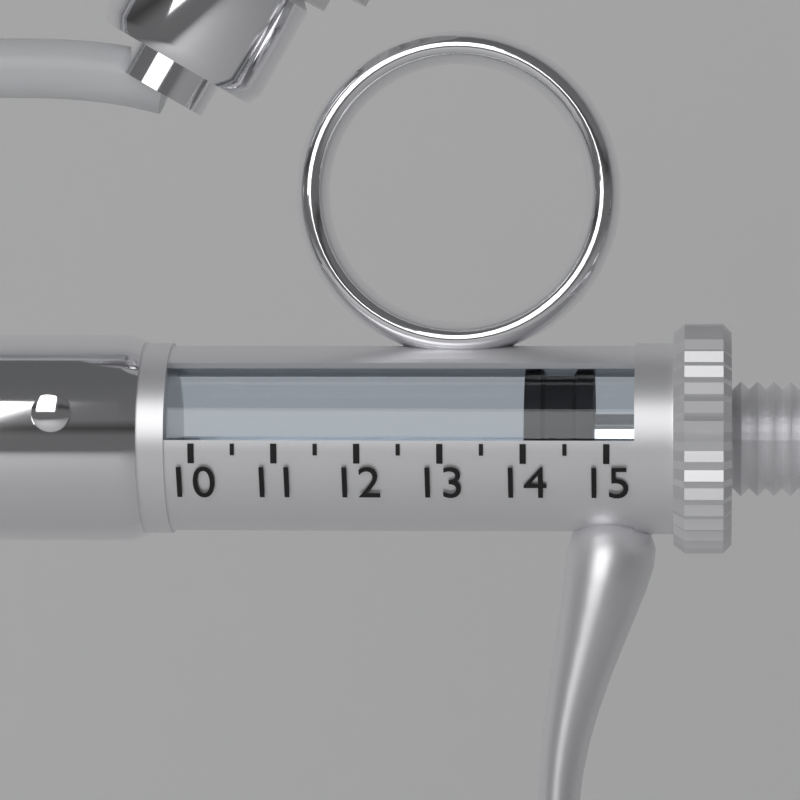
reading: 14.0 (no unit)
